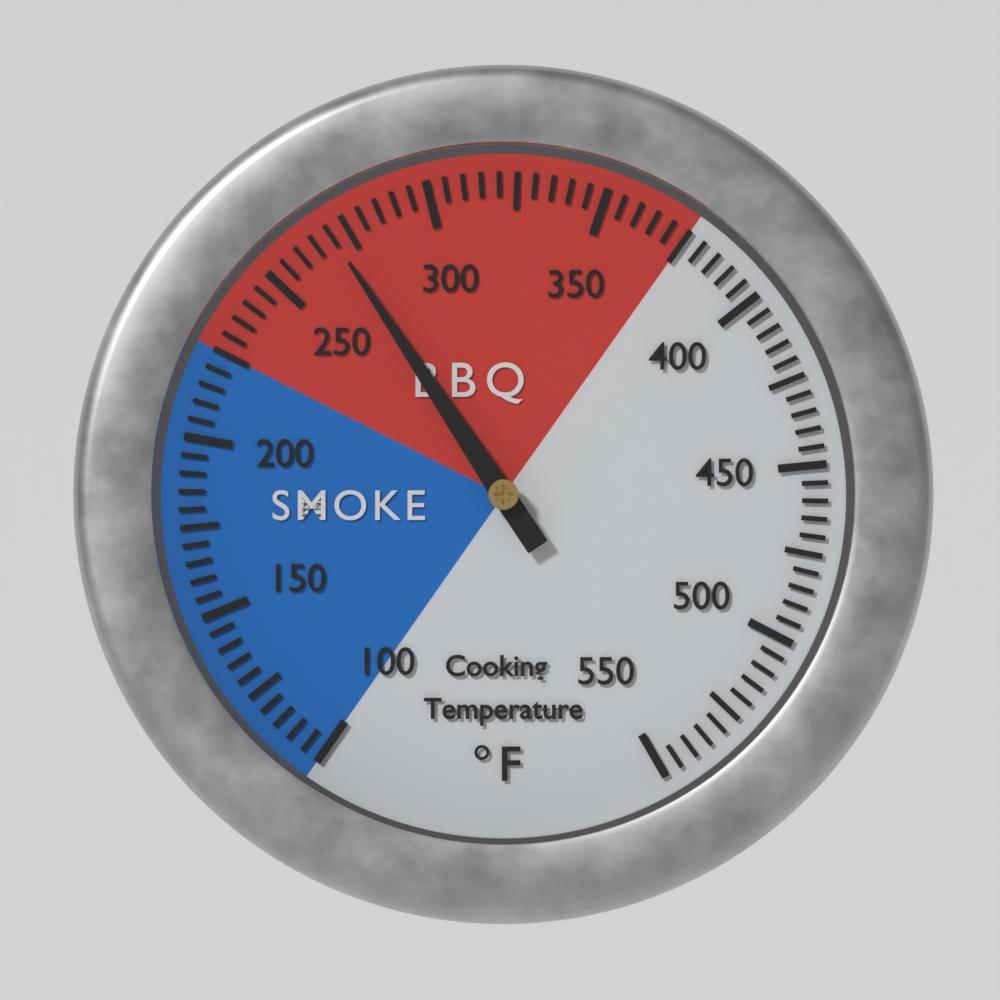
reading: 270 °F
